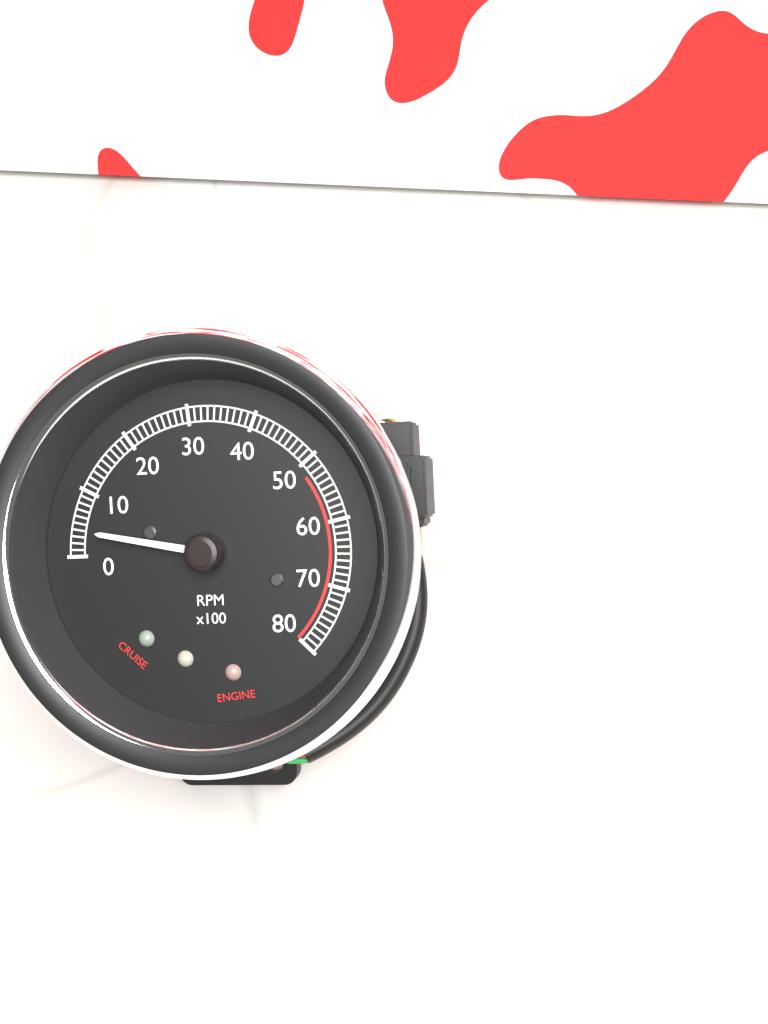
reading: 400 RPM
